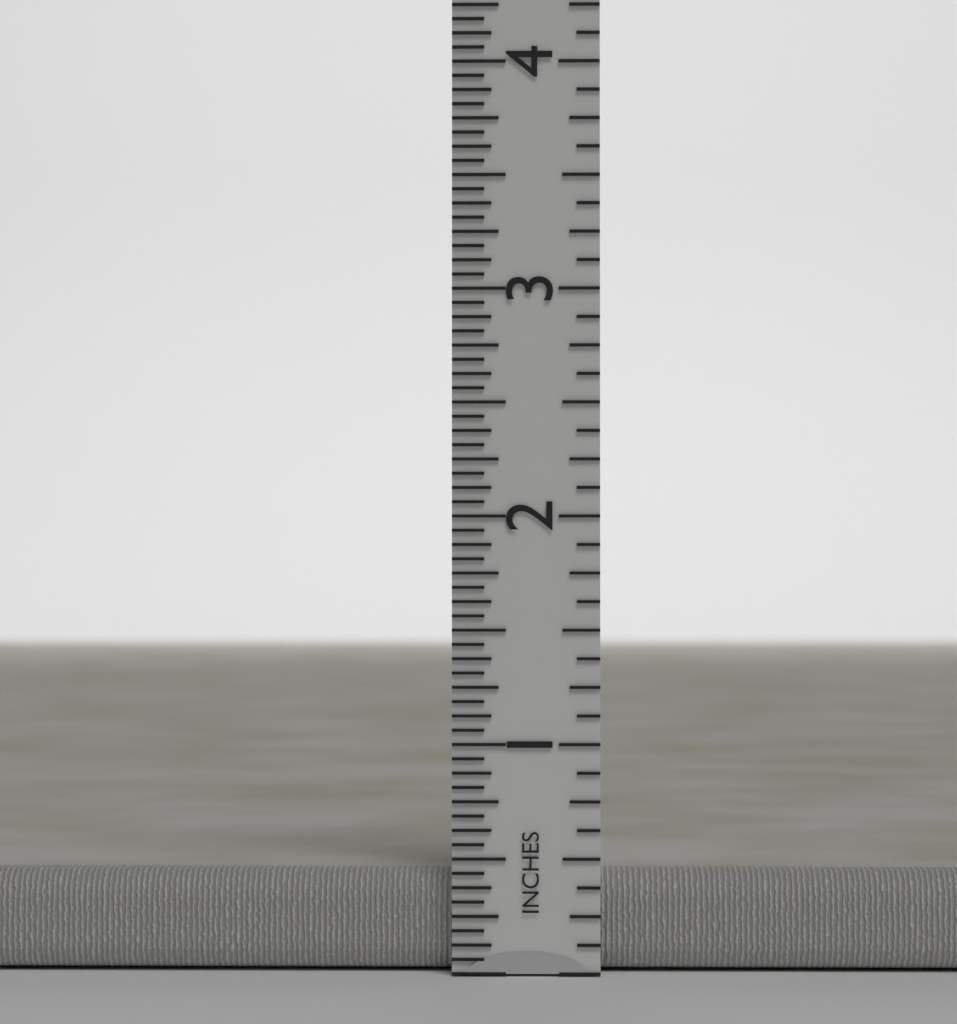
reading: 0.4375 in
